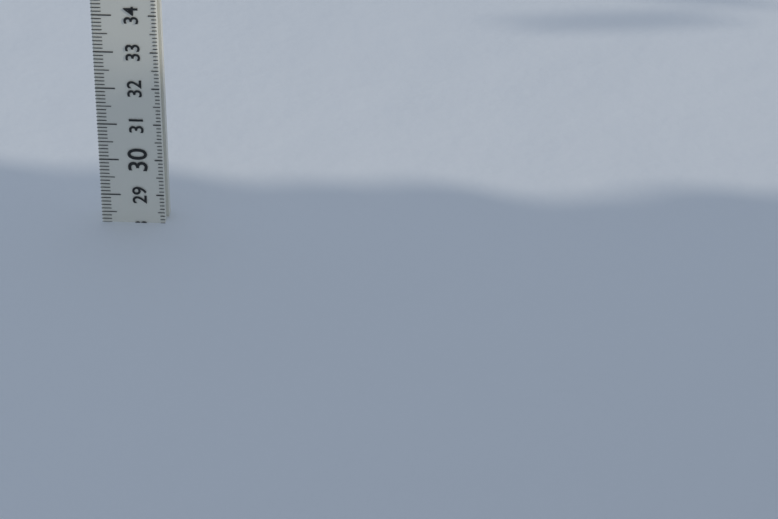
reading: 28.2 (no unit)
